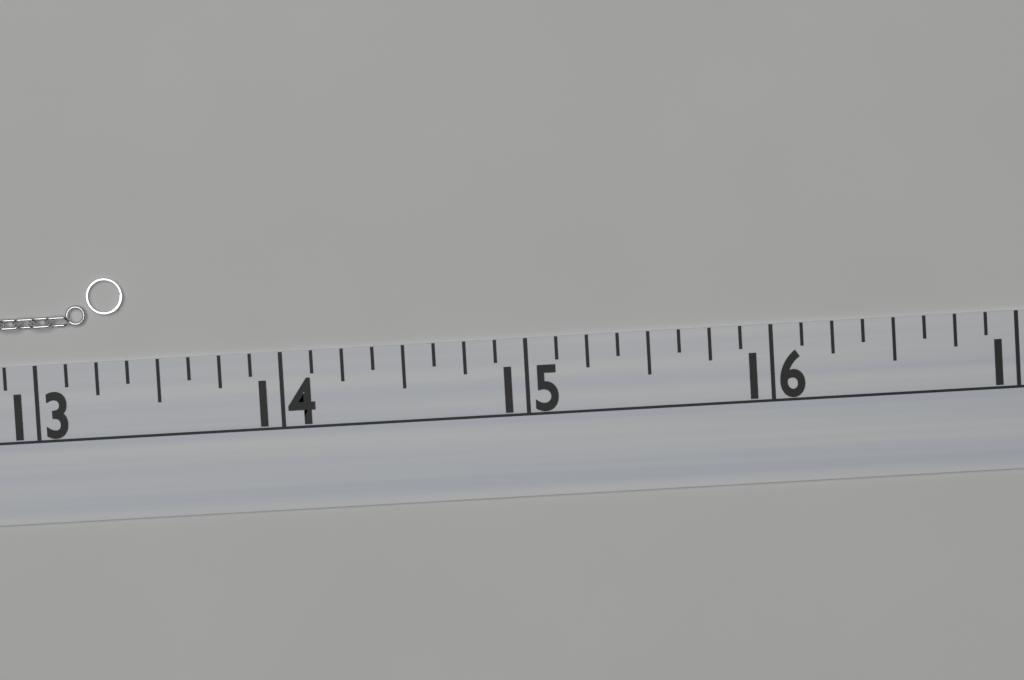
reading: 13.375 (no unit)
